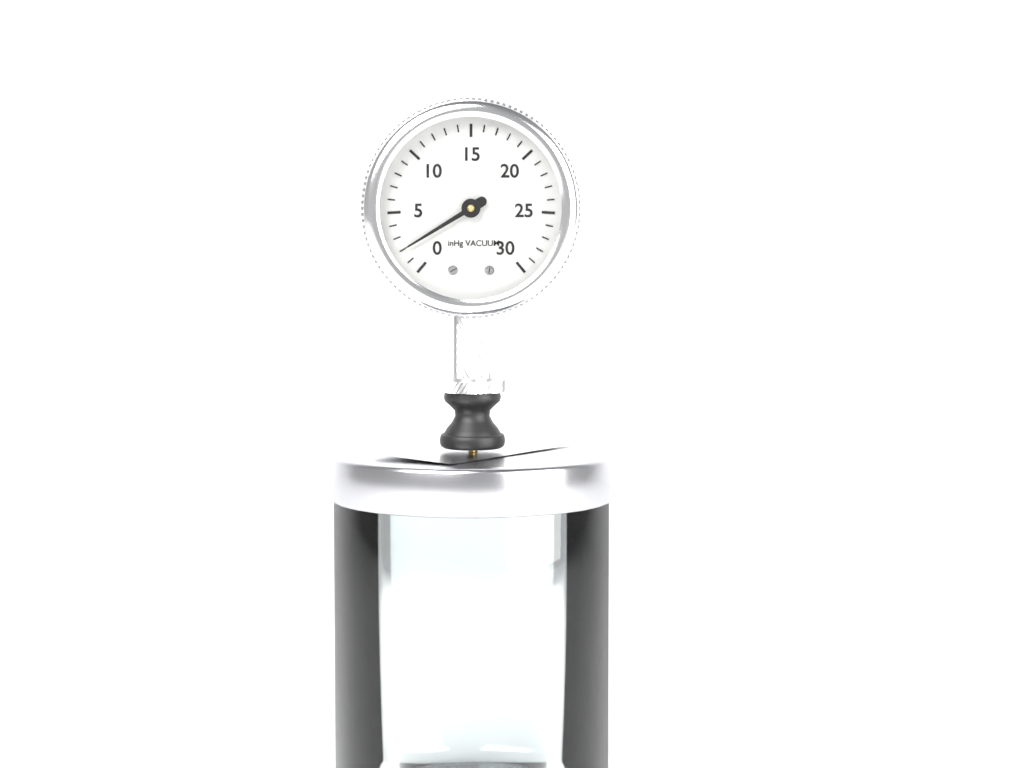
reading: 2 inHg
